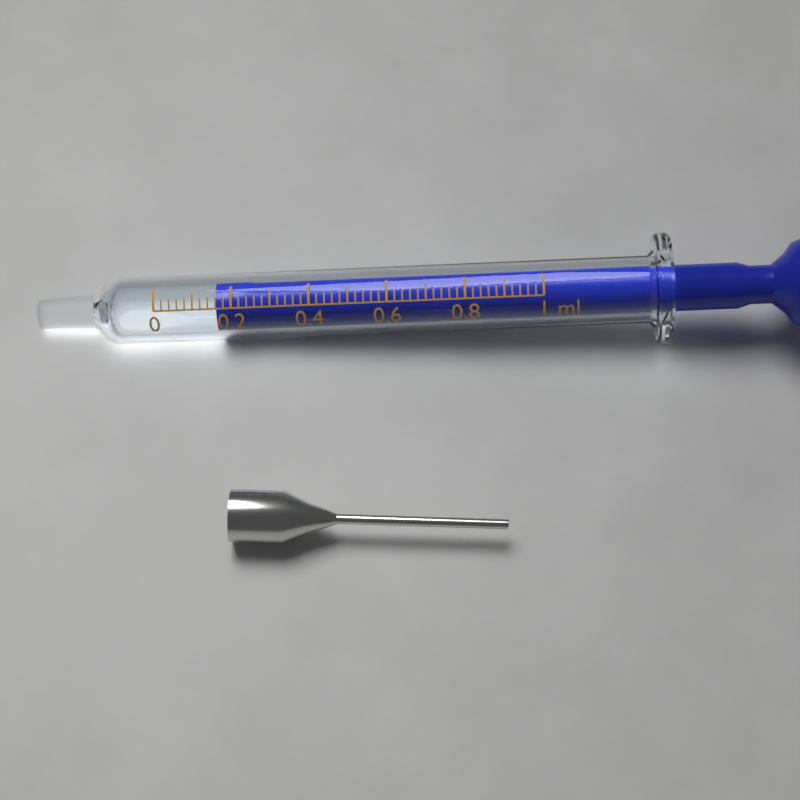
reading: 0.16 ml
